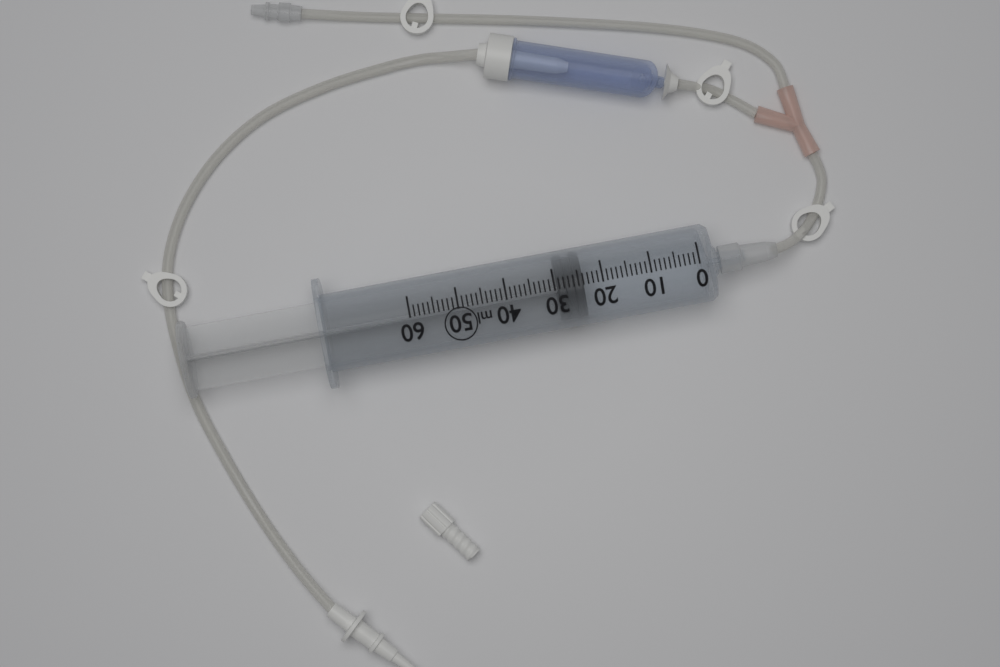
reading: 24 ml
